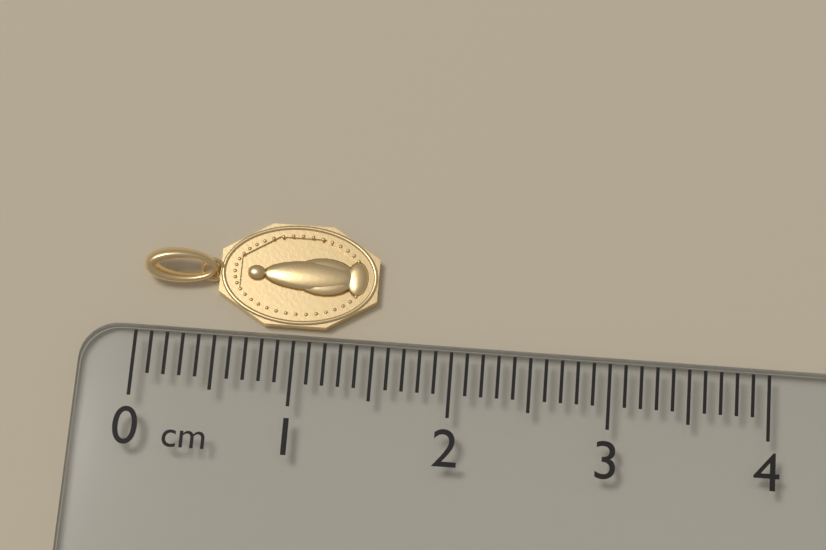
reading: 1.5 cm
